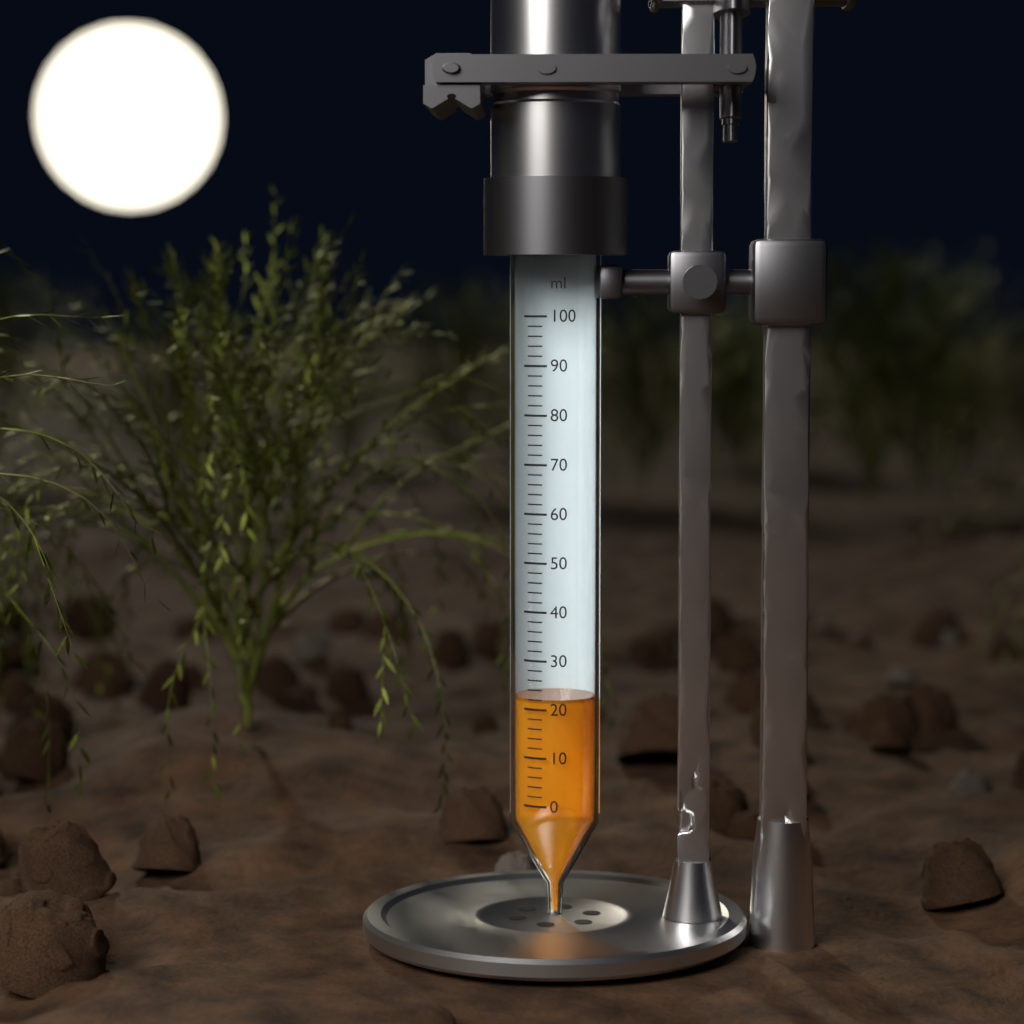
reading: 22 ml
